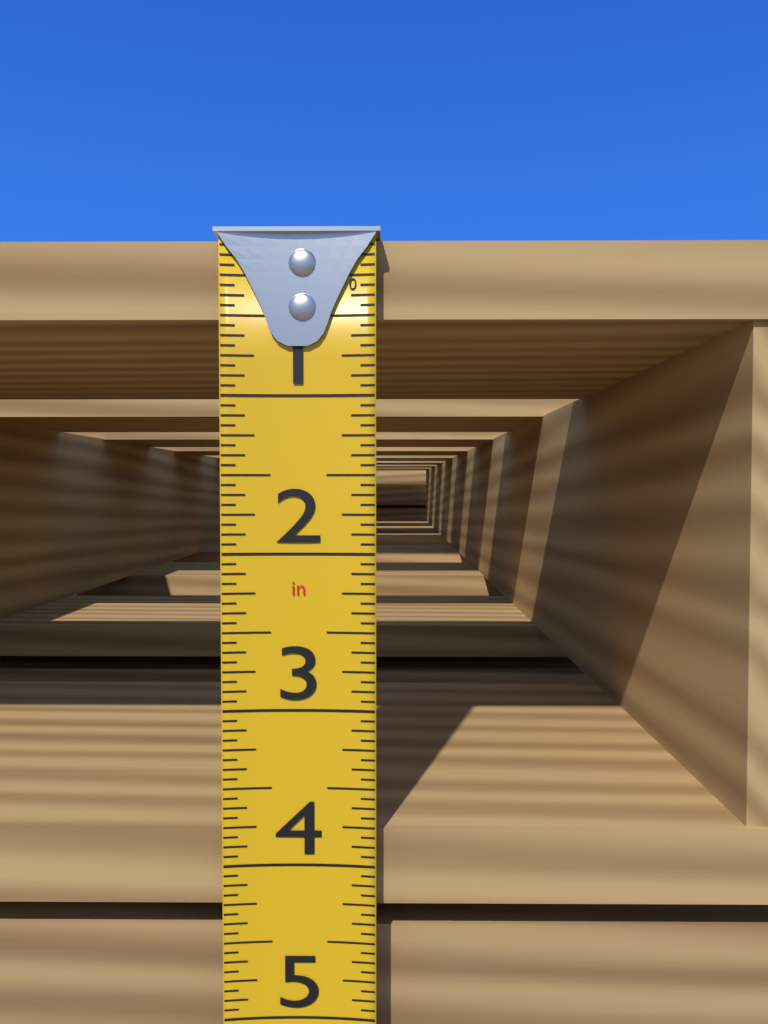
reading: 4.3125 in
